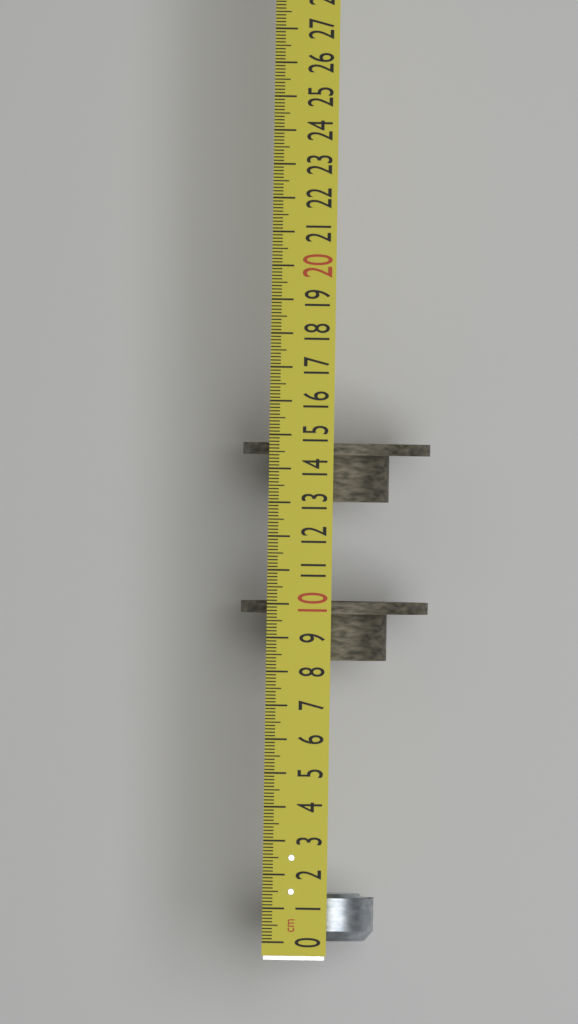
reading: 1.4 cm
